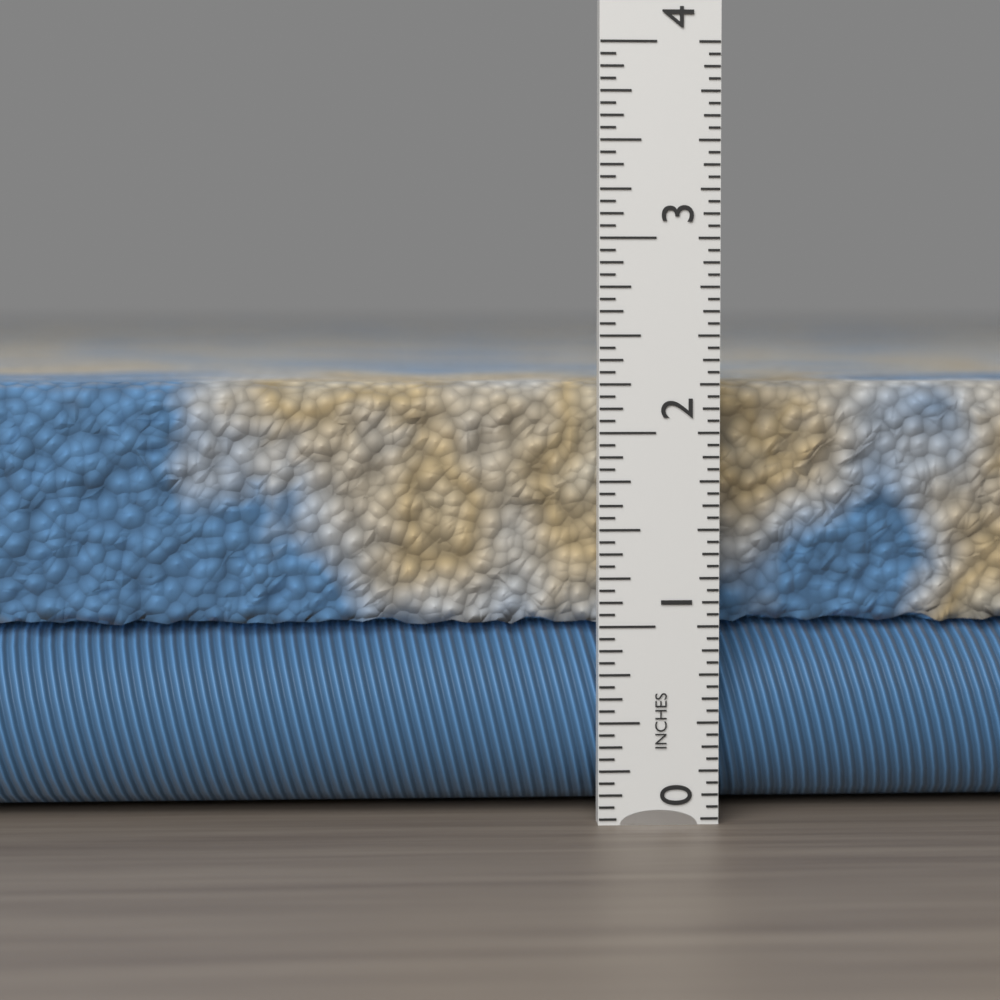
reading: 2.2500 in
